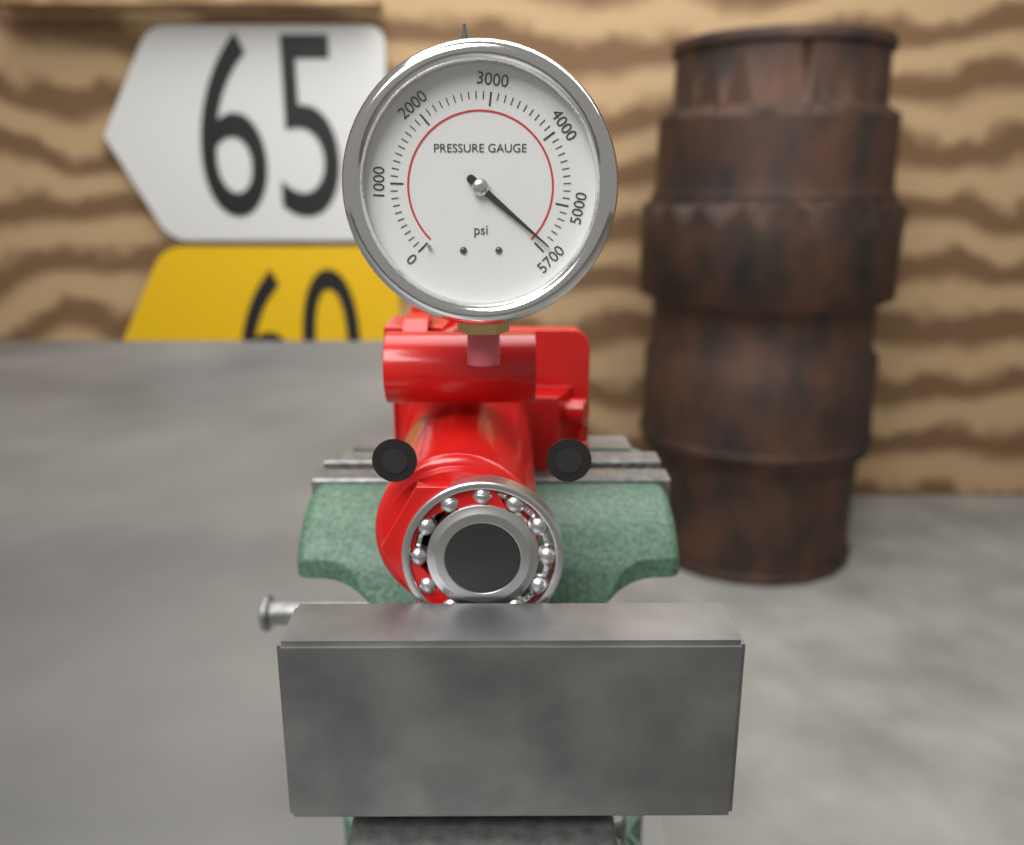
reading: 5600 psi
